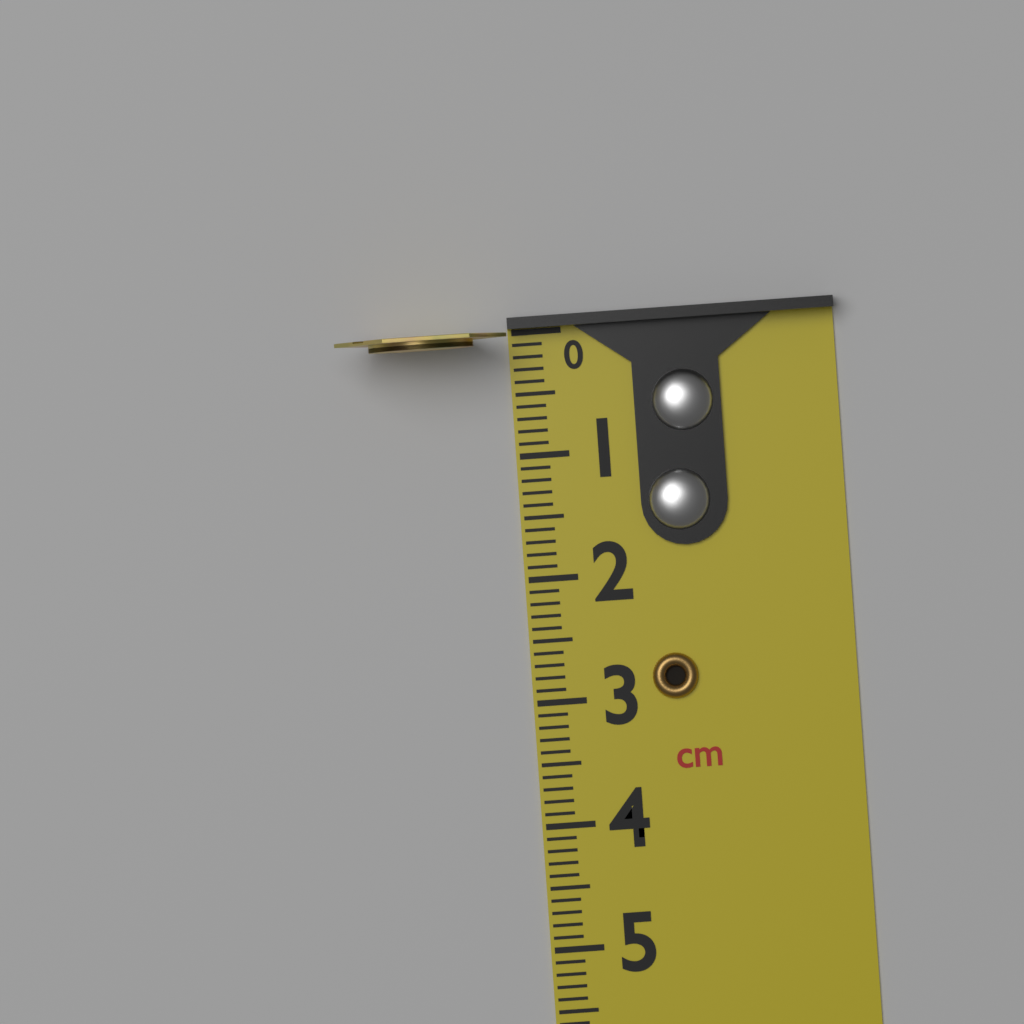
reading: 0.1 cm
